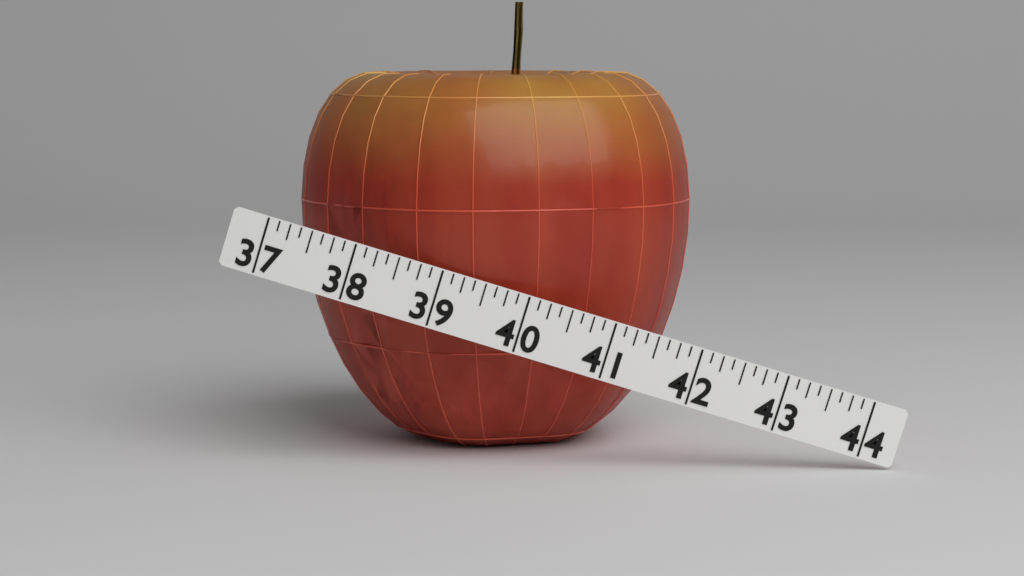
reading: 41.750 (no unit)
